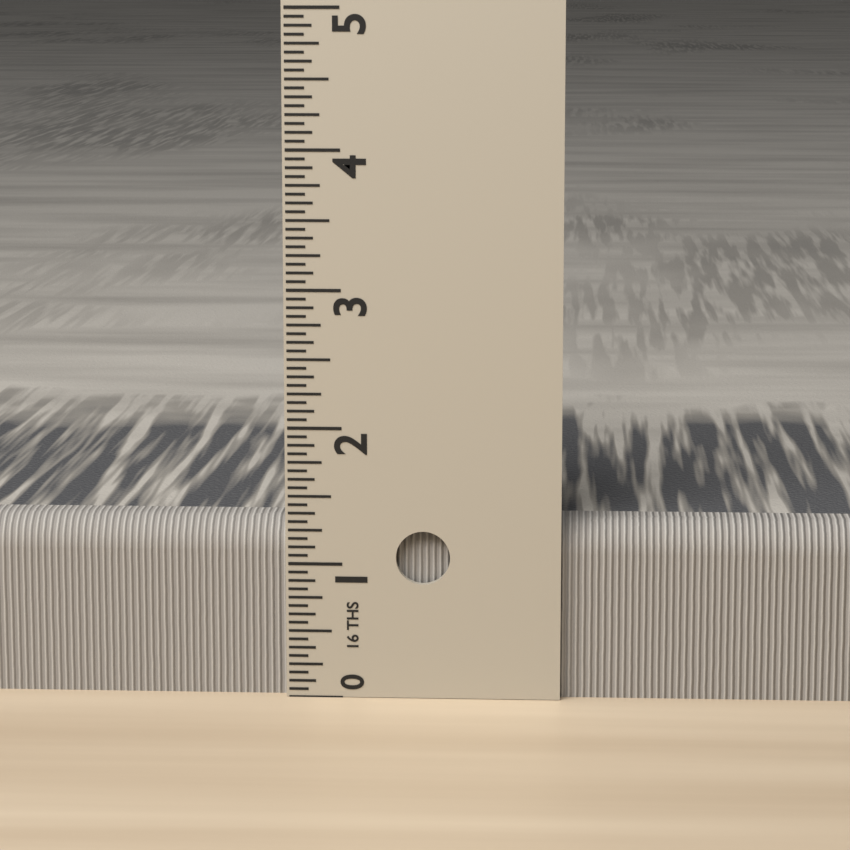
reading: 1.3125 in
